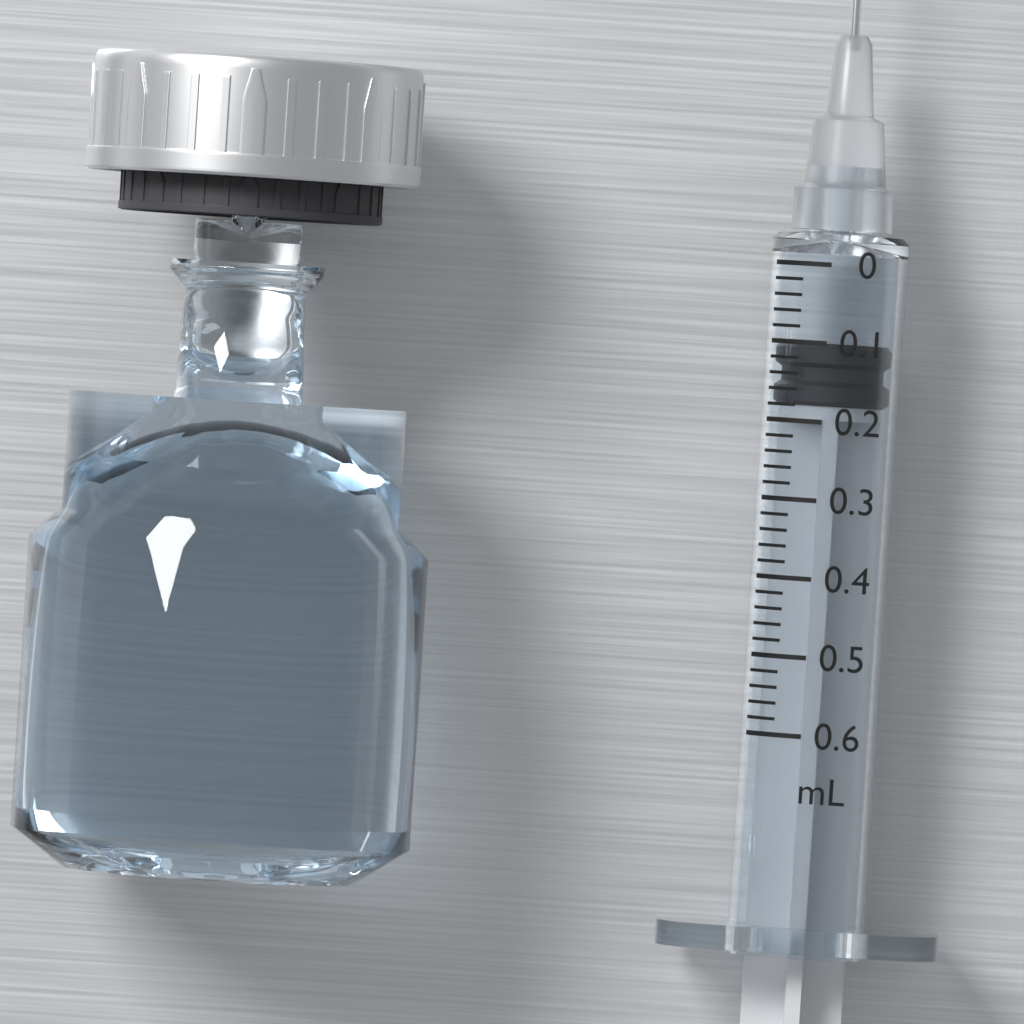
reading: 0.10 mL
